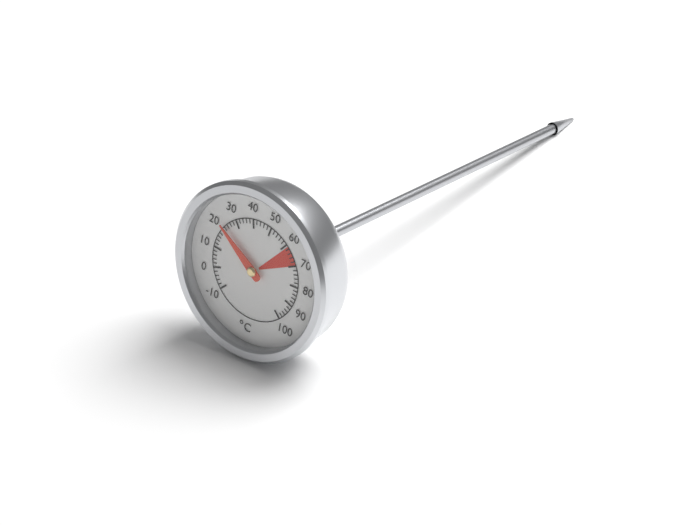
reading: 22 °C
